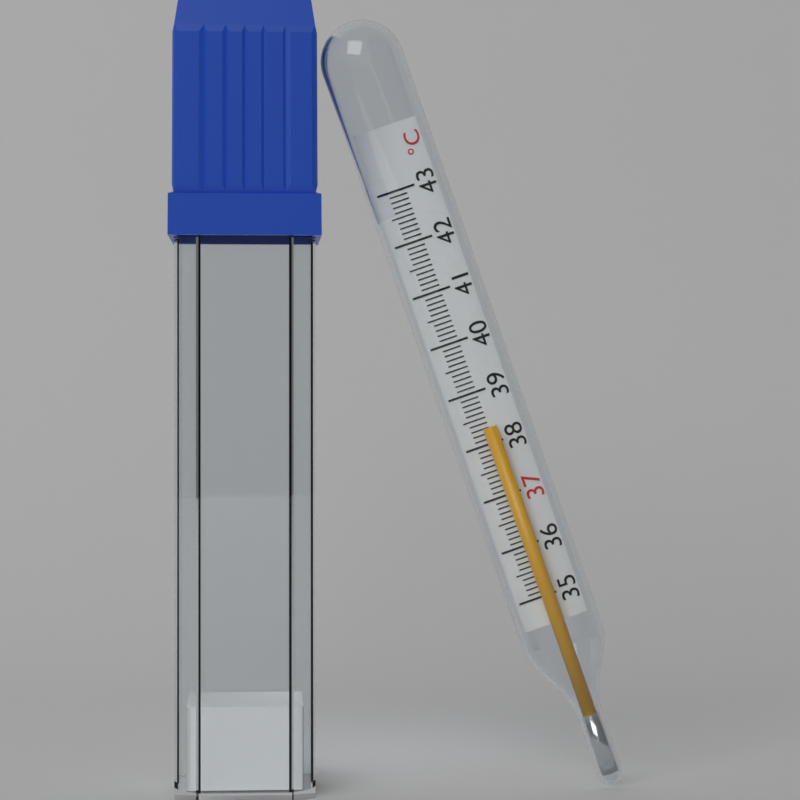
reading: 38.3 °C
